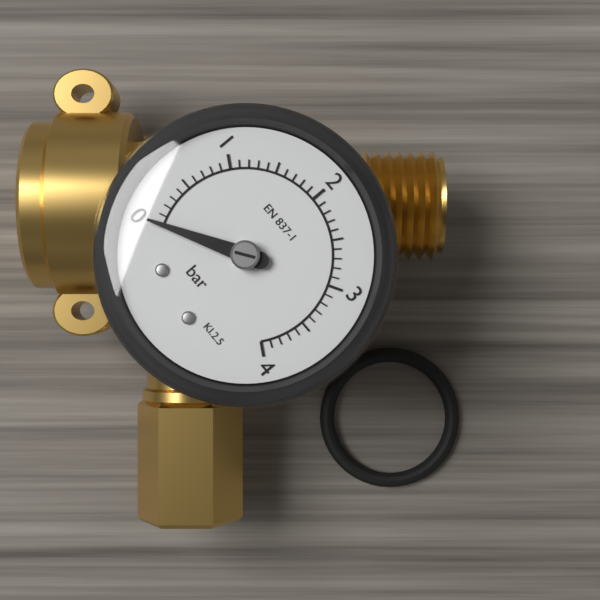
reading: 0.0 bar
